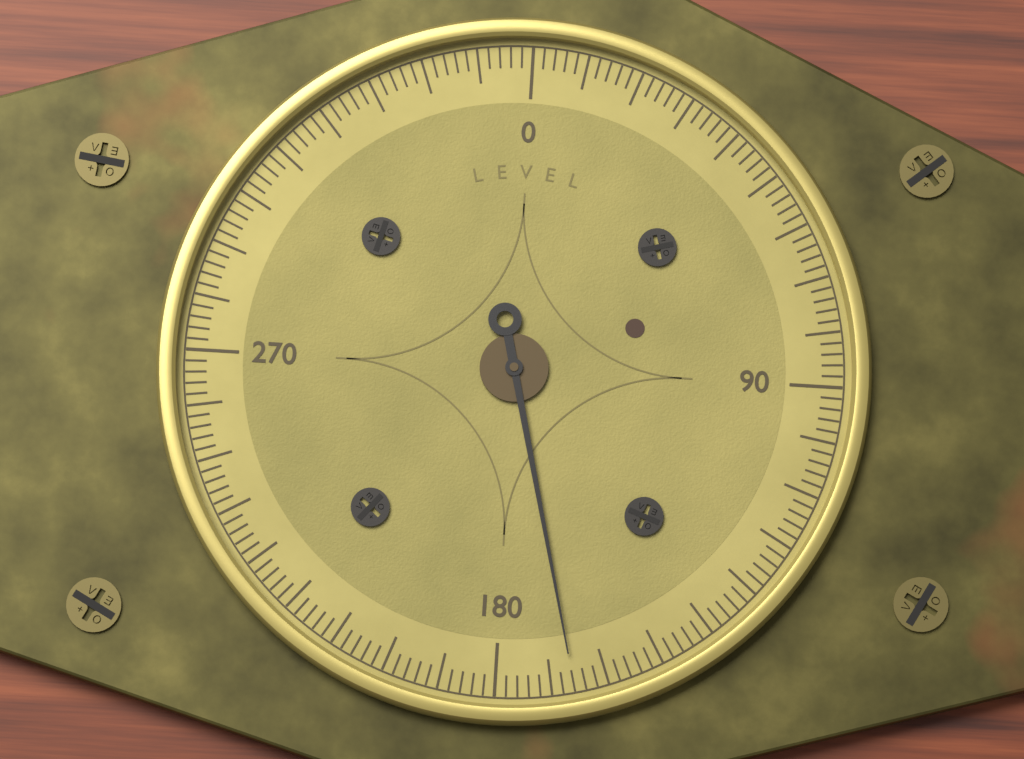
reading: 166 (no unit)
